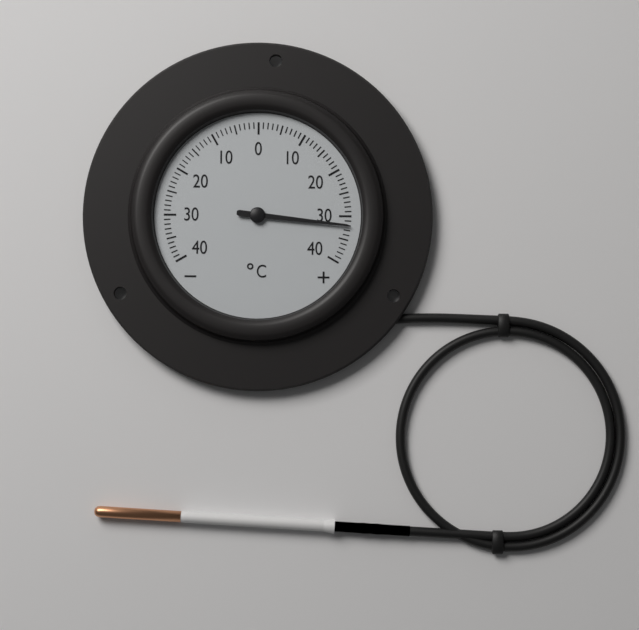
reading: 32 °C
